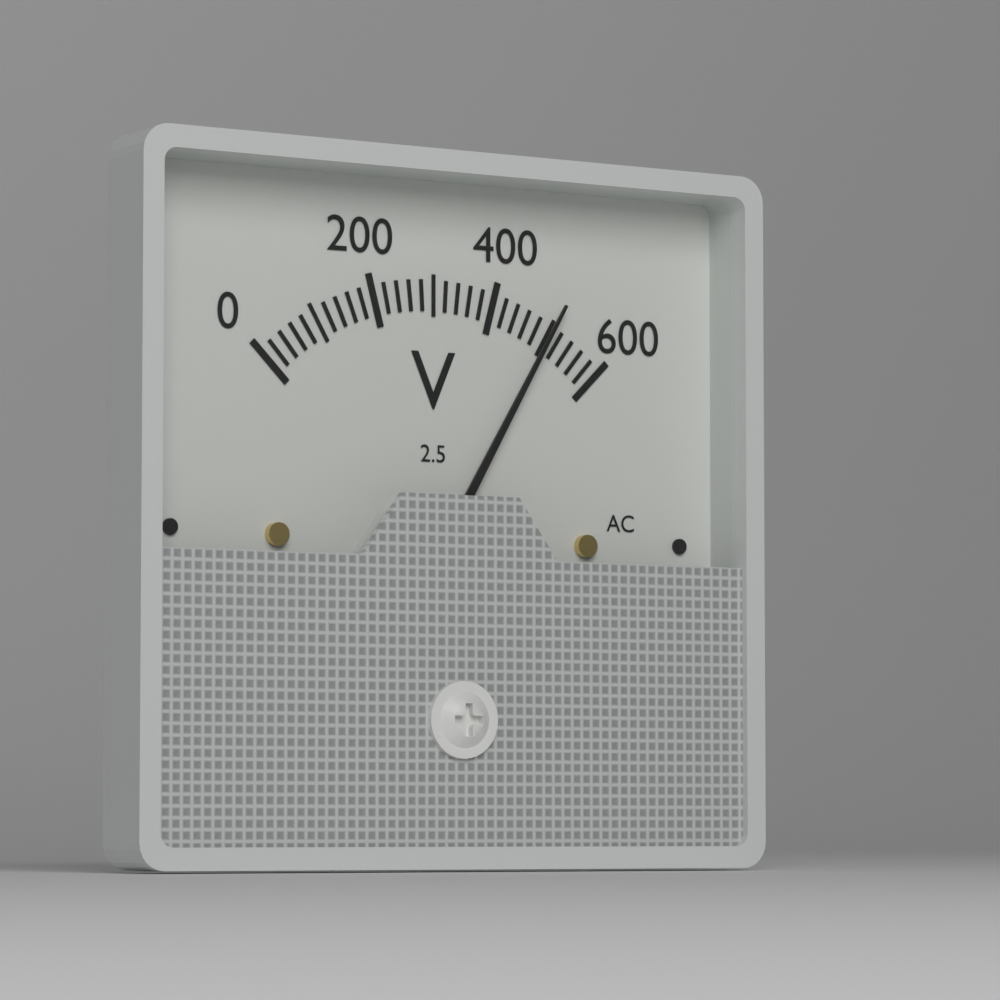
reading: 500 V
